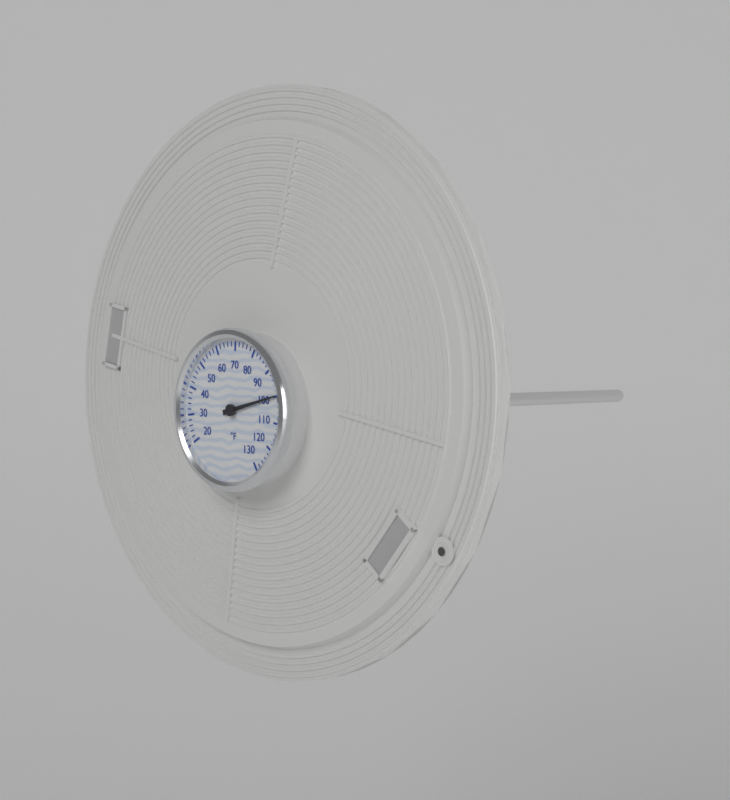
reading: 100 °F
